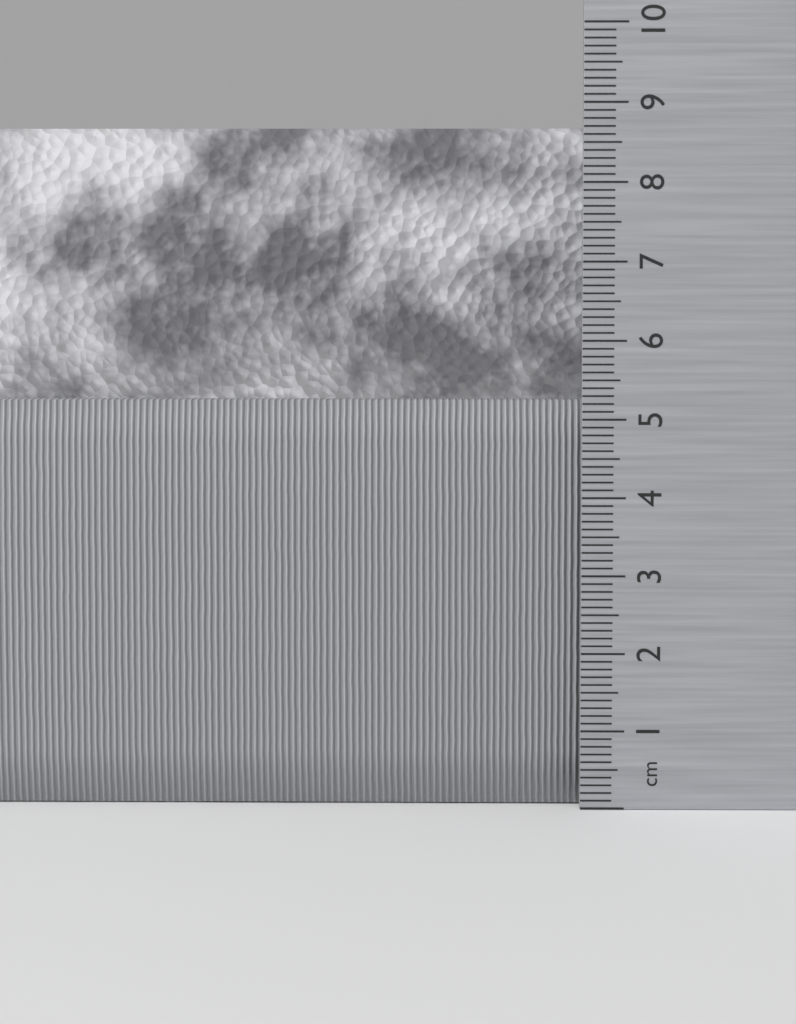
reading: 8.7 cm
